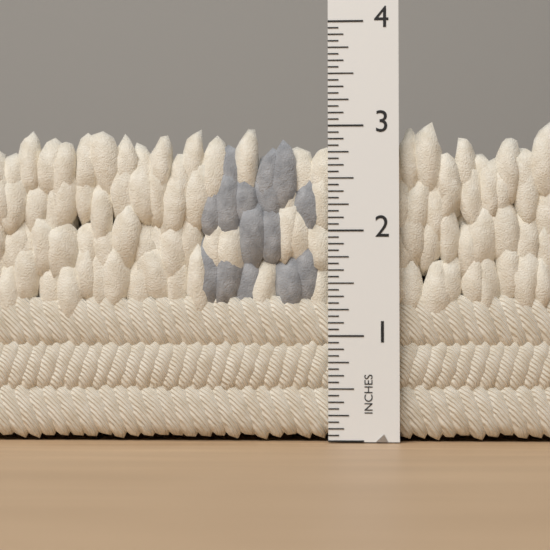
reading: 3.0625 in
